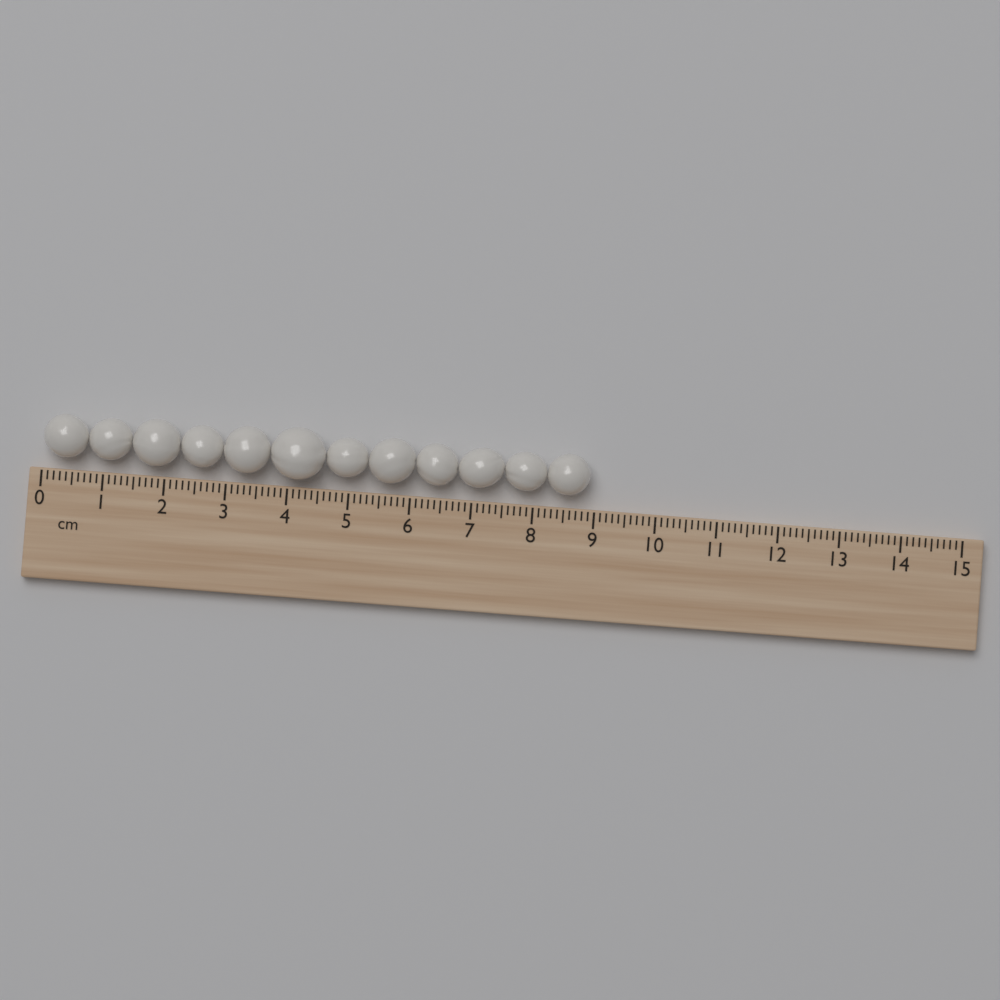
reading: 8.9 cm
